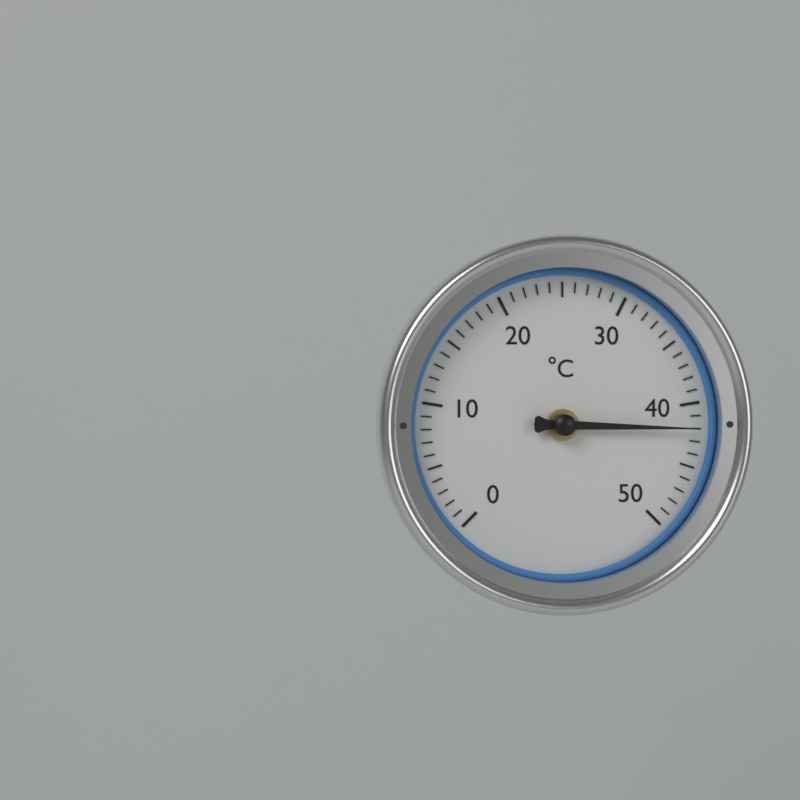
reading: 42 °C
